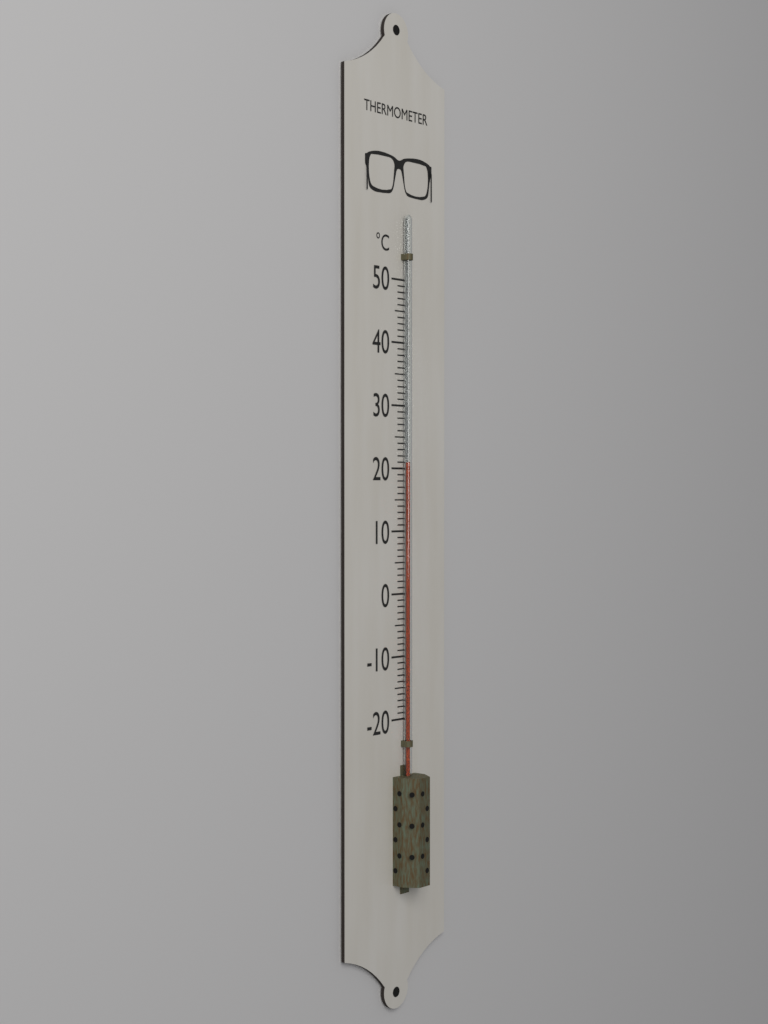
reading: 21 °C
